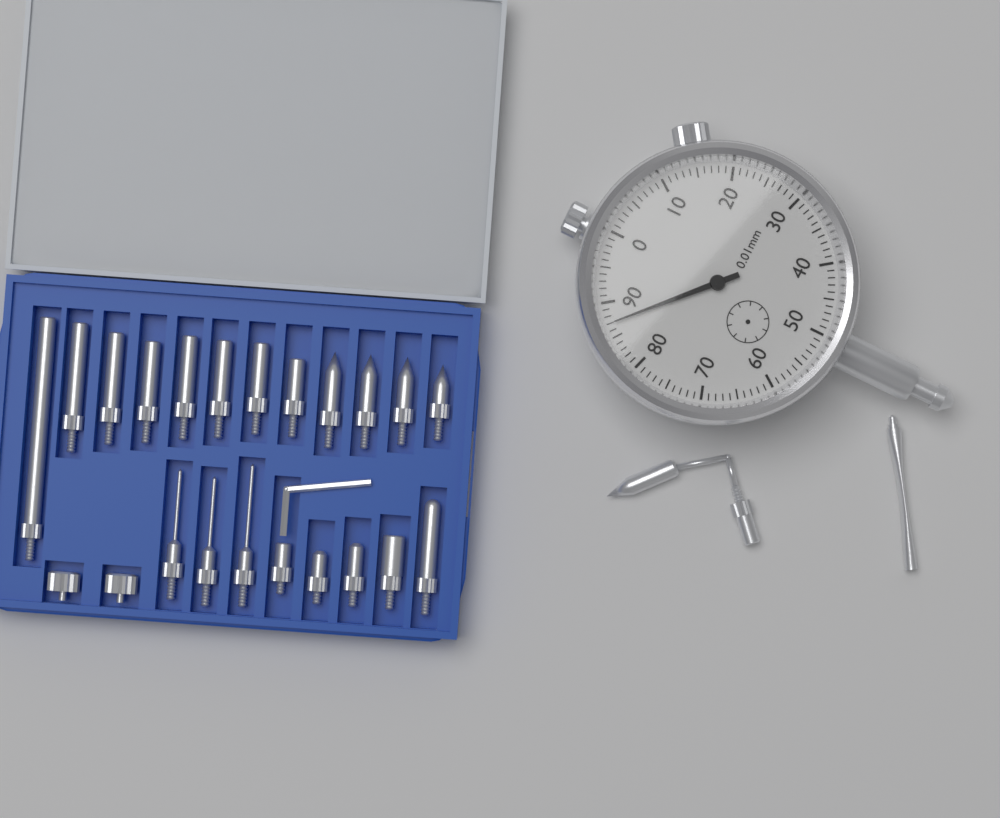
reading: 0.87 mm
